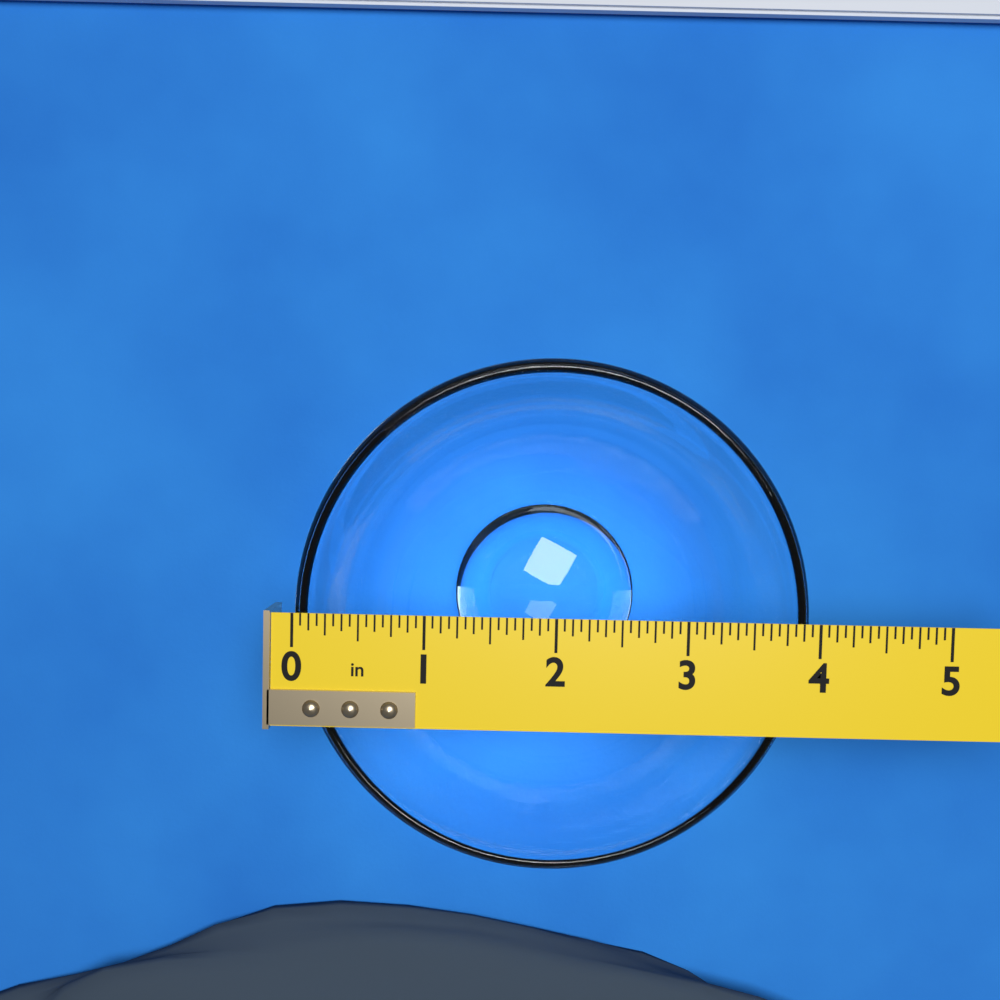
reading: 3.9375 in
